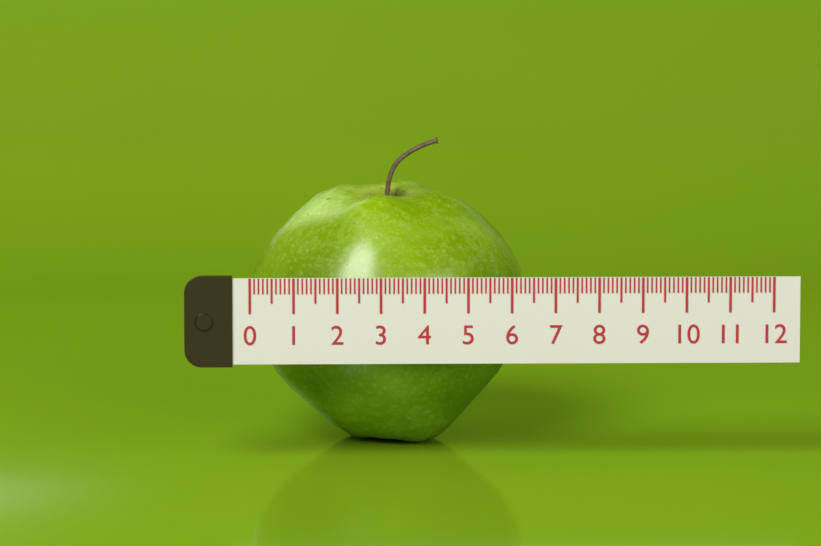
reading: 6.4 (no unit)
